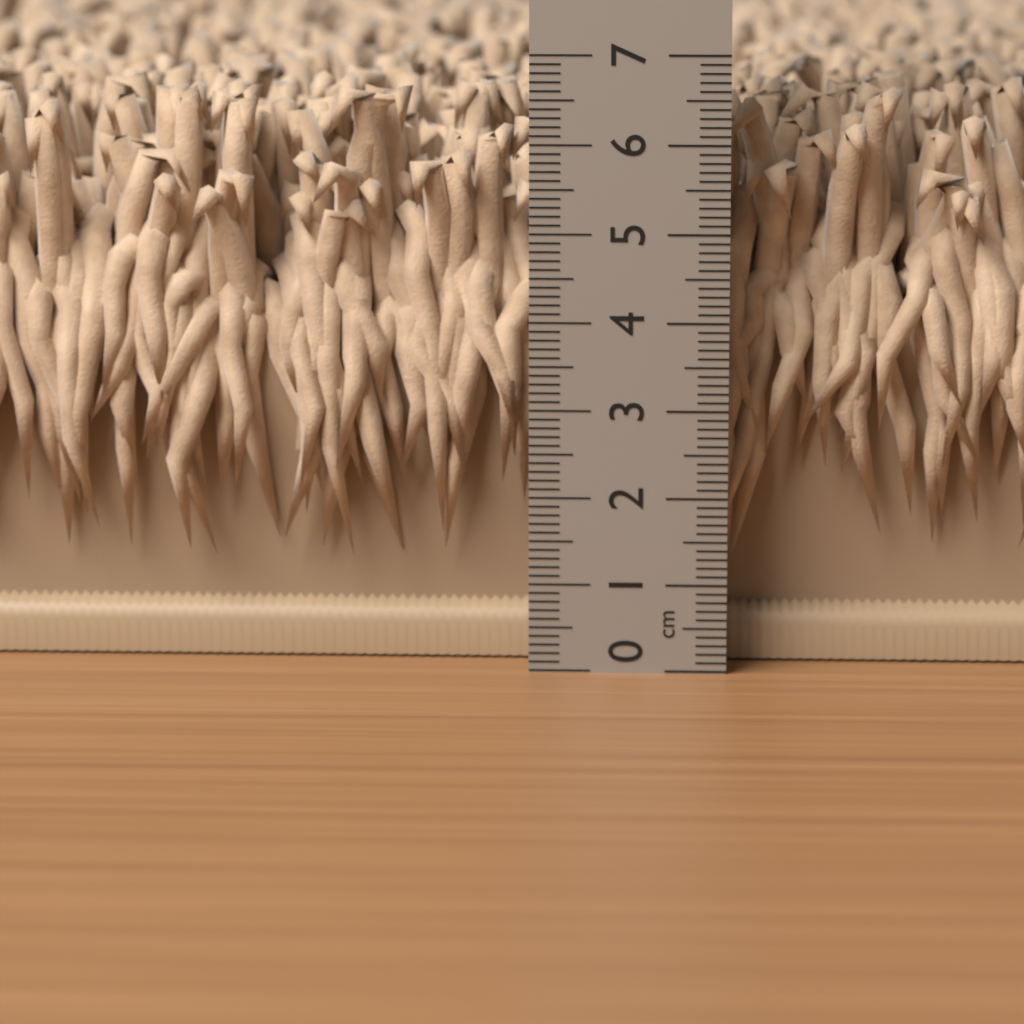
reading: 6.6 cm
